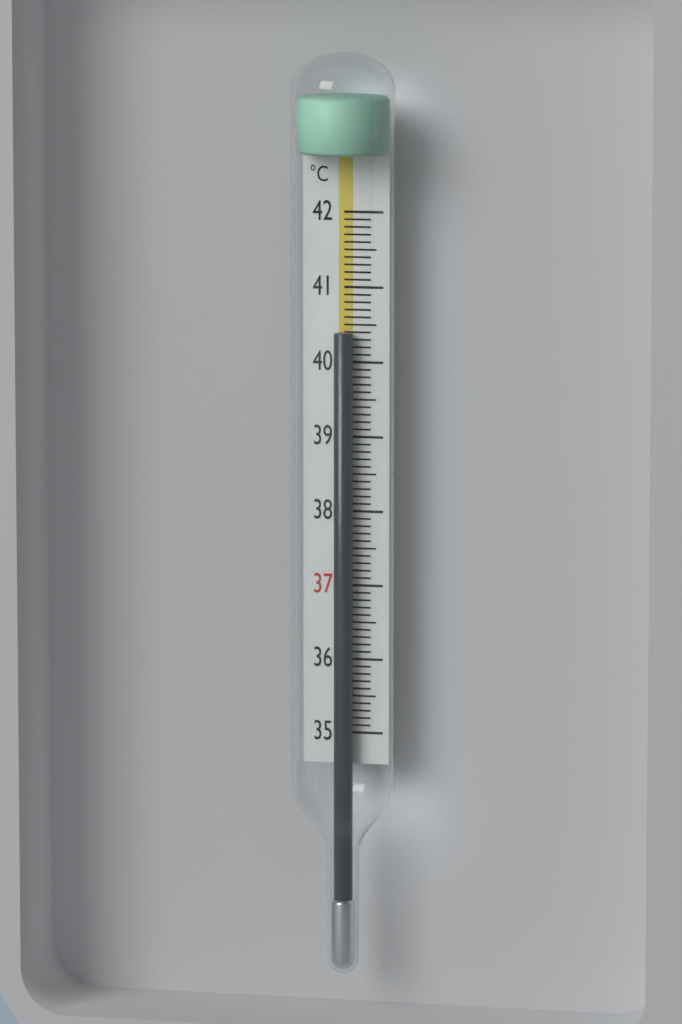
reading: 40.4 °C
